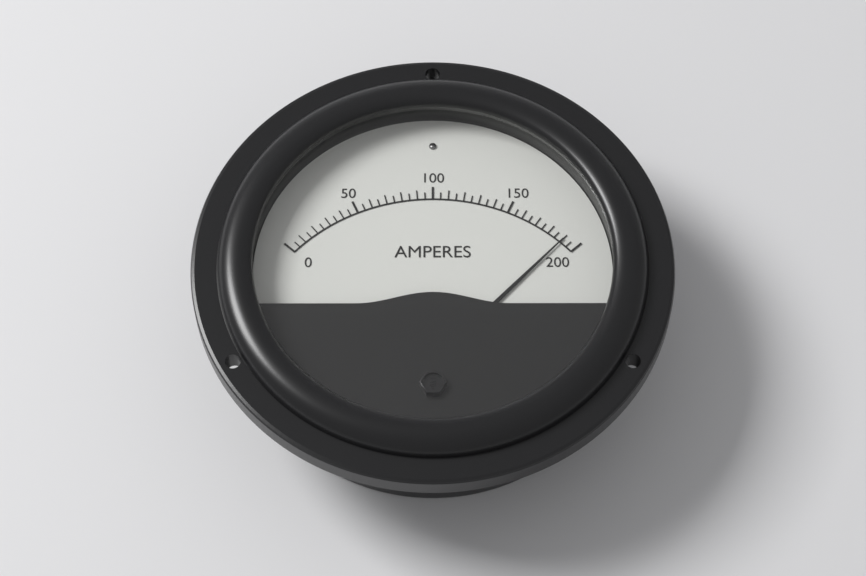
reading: 190 A
